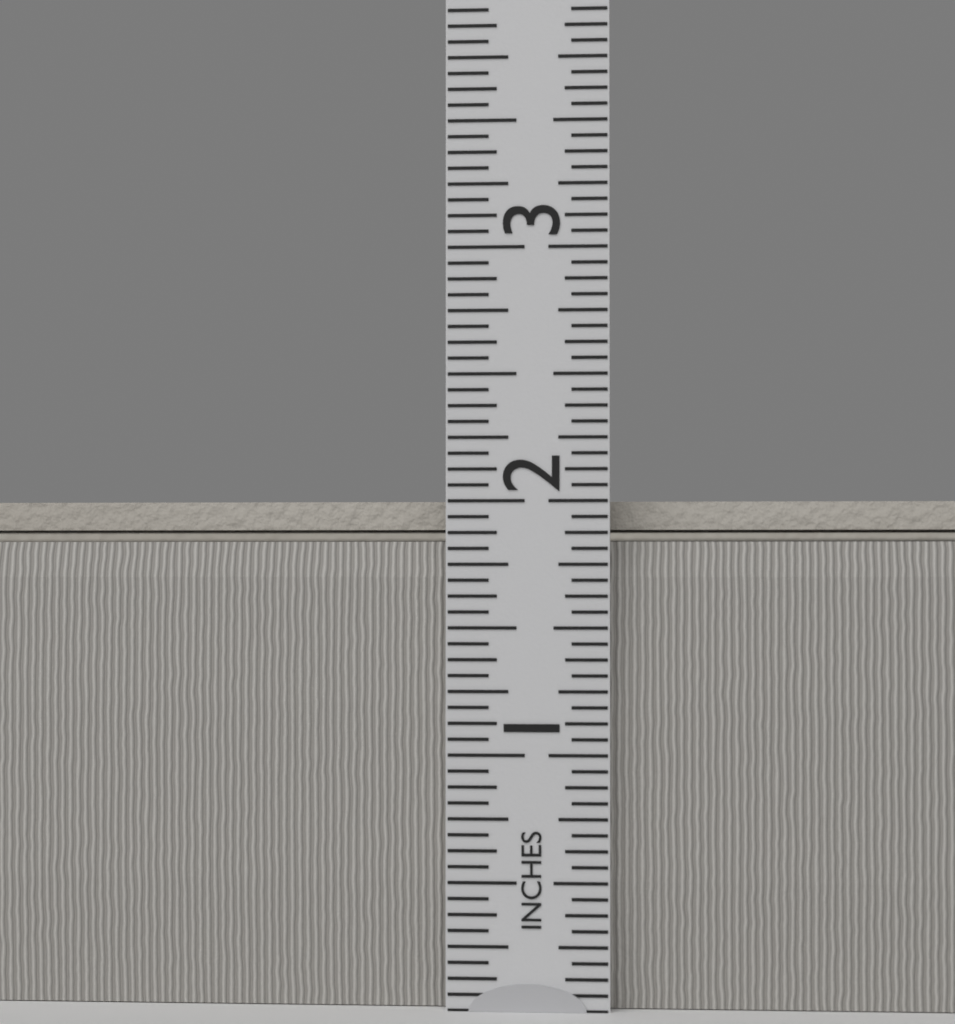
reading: 2.0000 in
